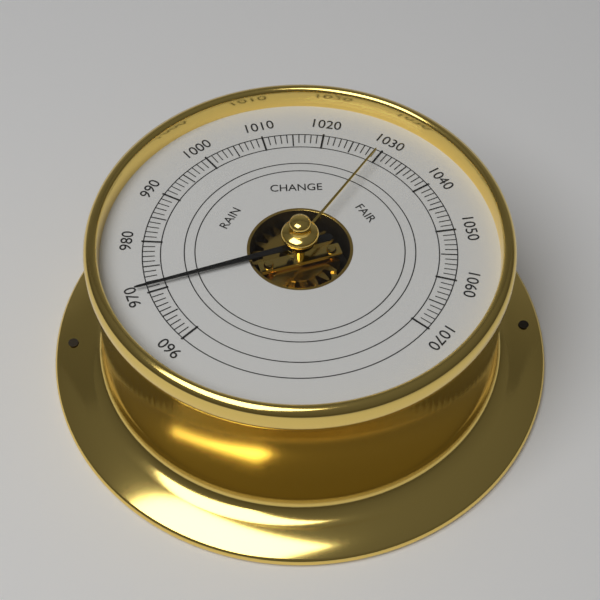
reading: 971 (no unit)
